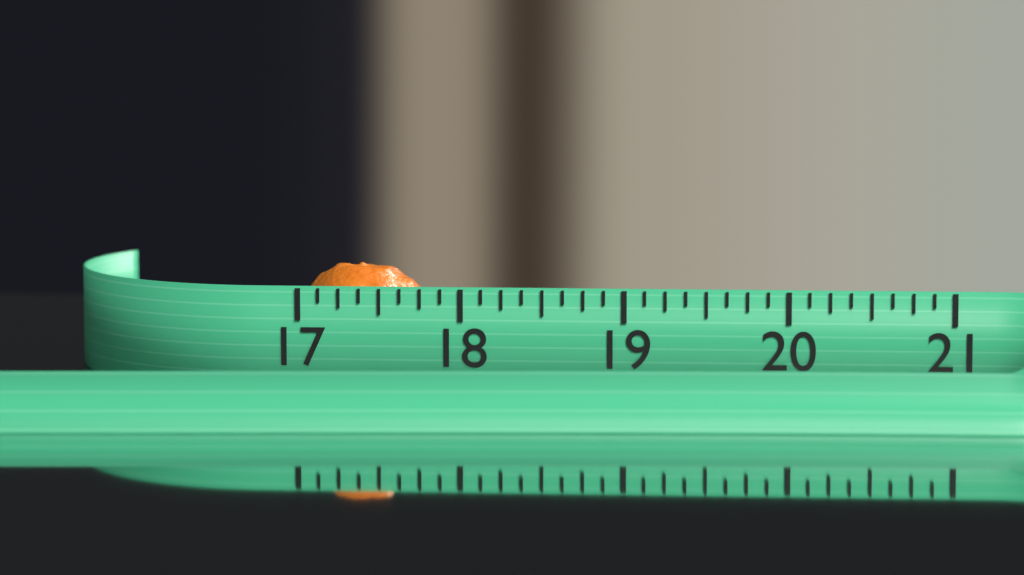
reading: 17.750 (no unit)
